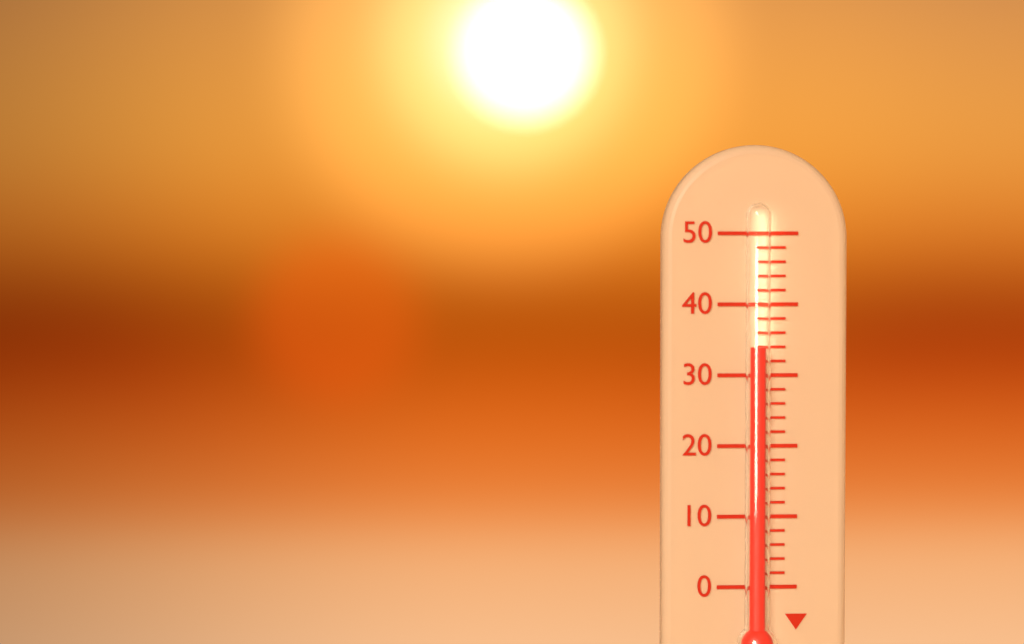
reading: 34 (no unit)
